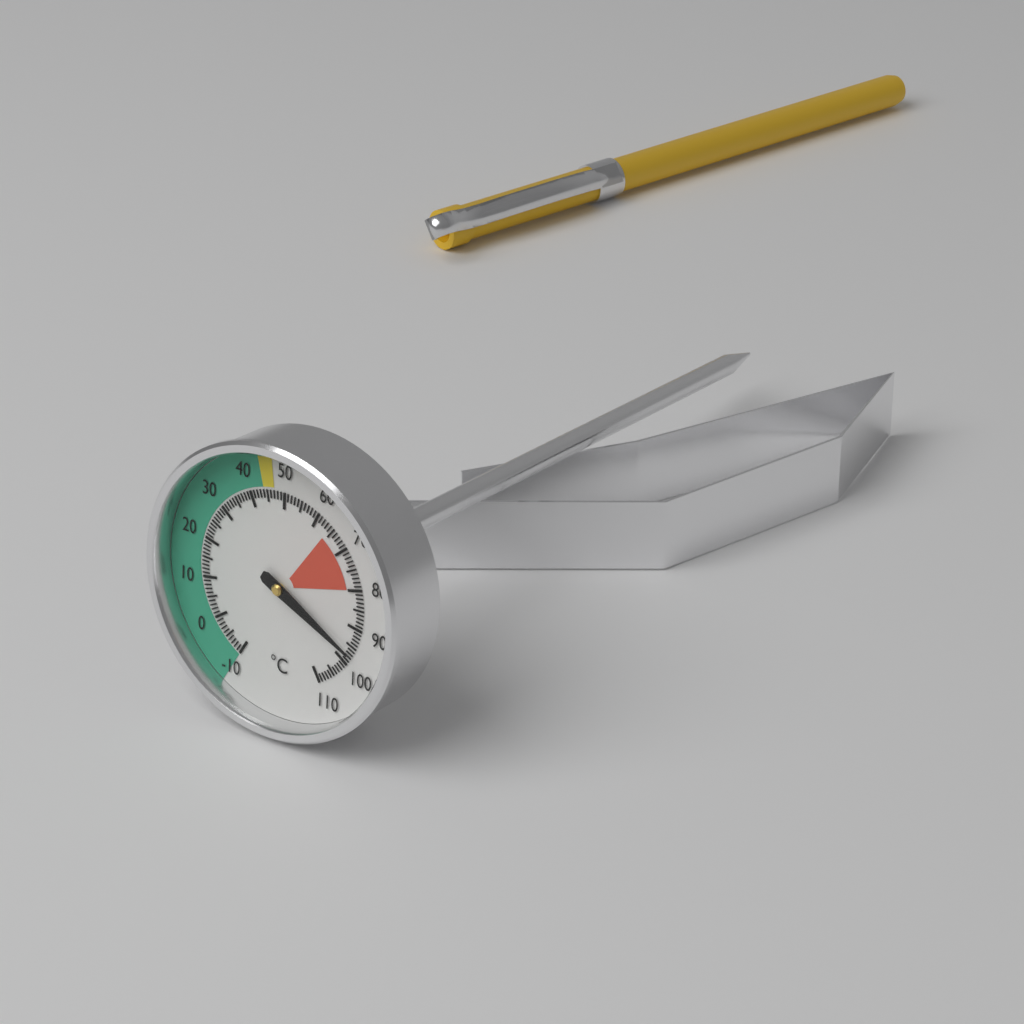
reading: 97 °C
